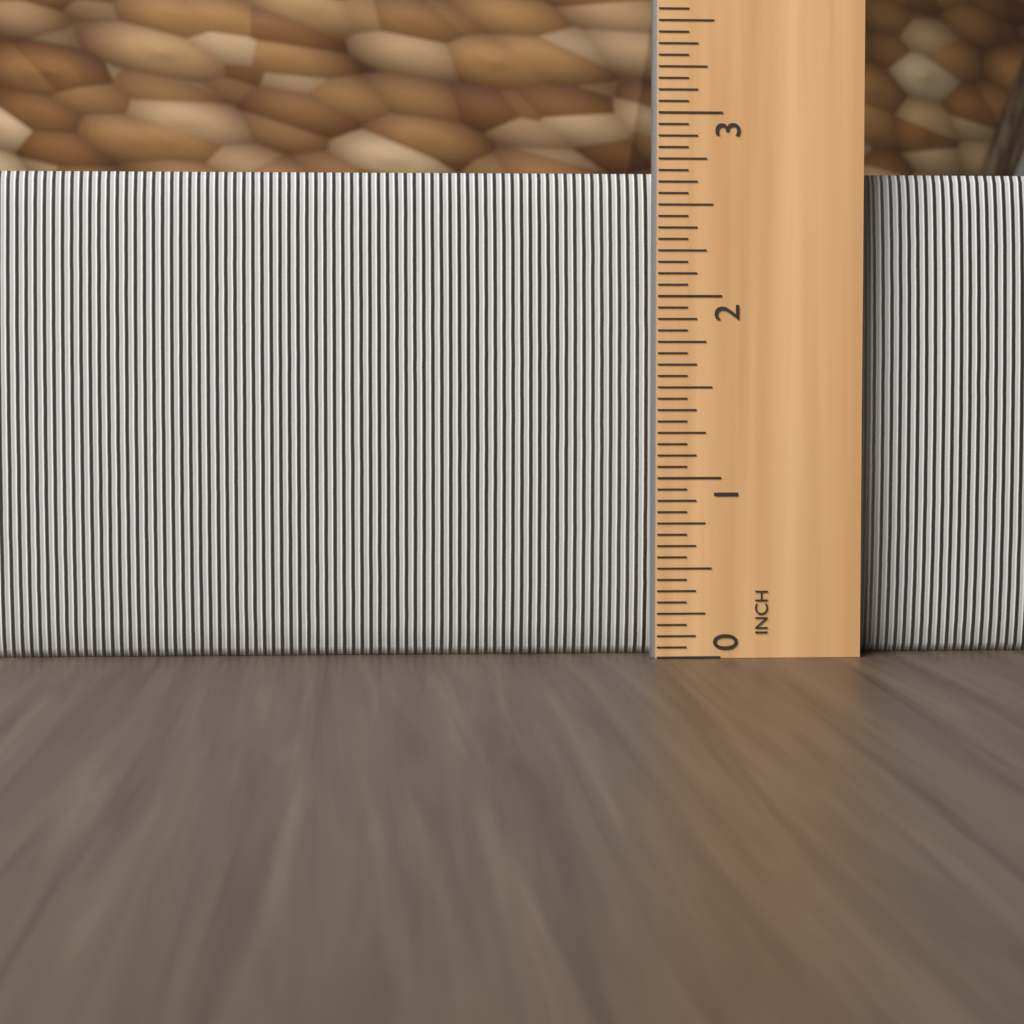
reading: 2.6875 in
